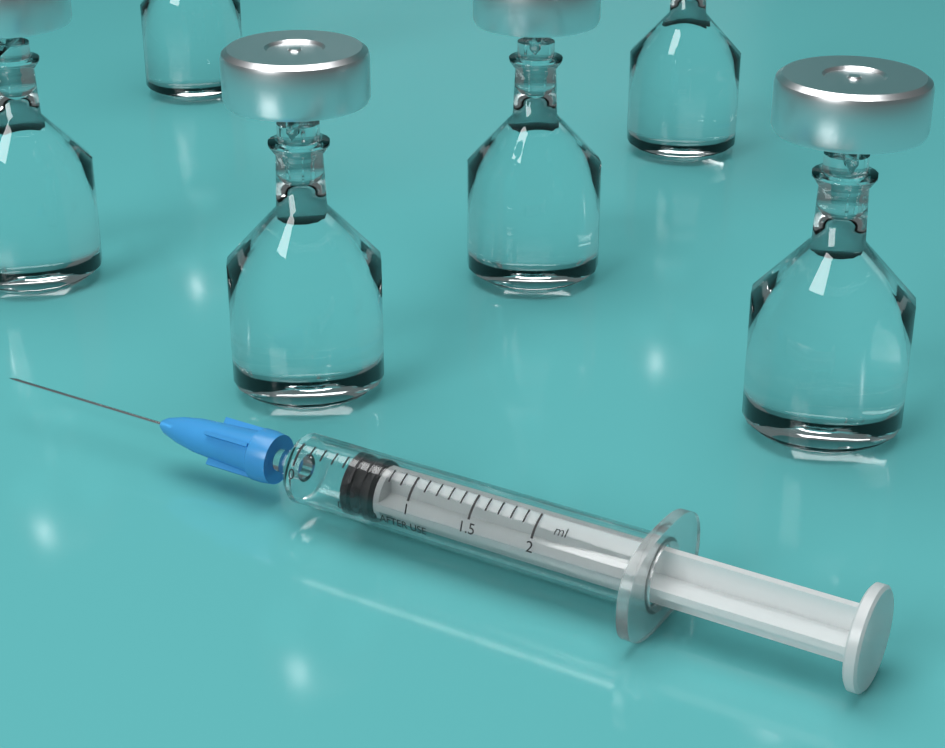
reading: 0.4 ml
